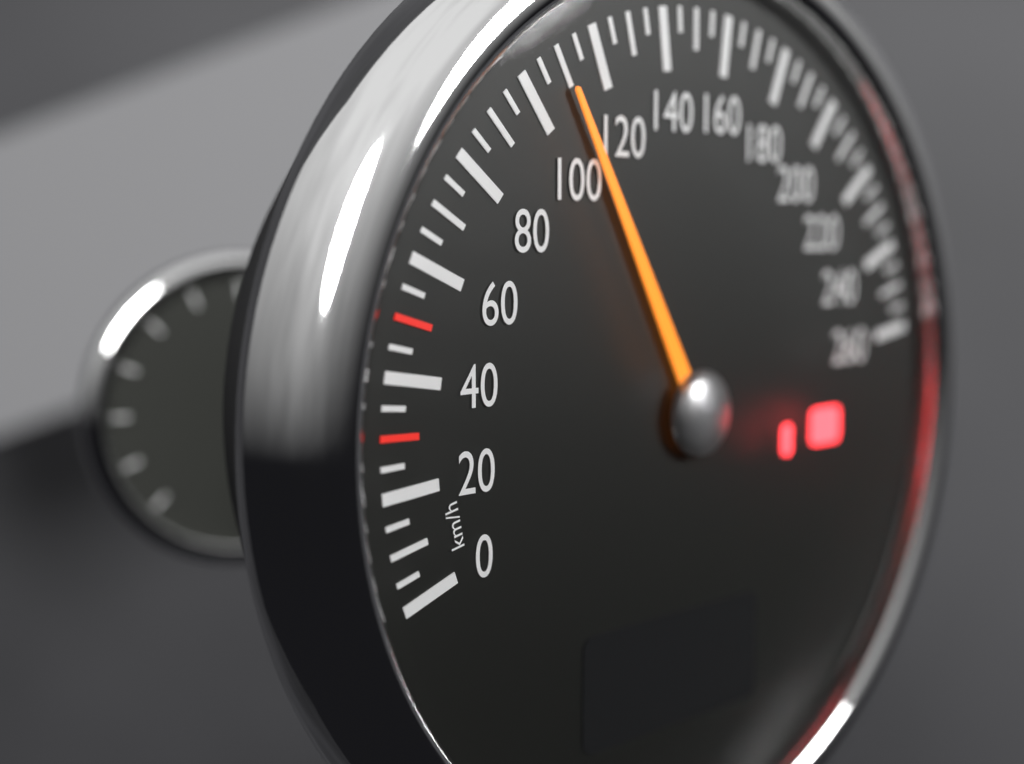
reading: 110 km/h
